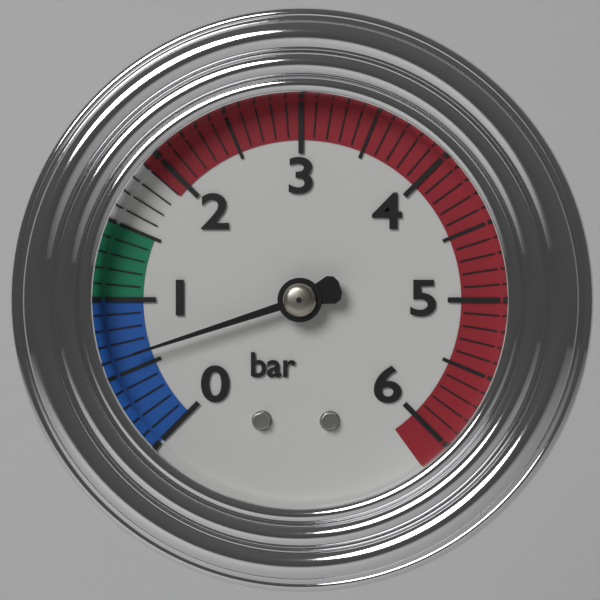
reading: 0.6 bar
